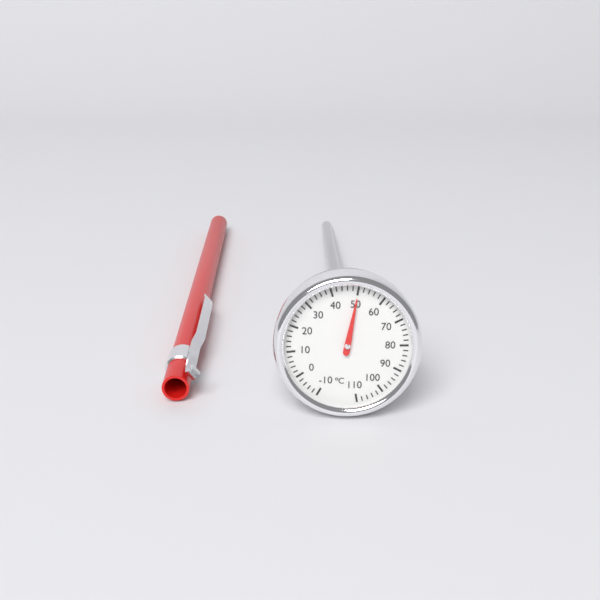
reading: 50 °C
